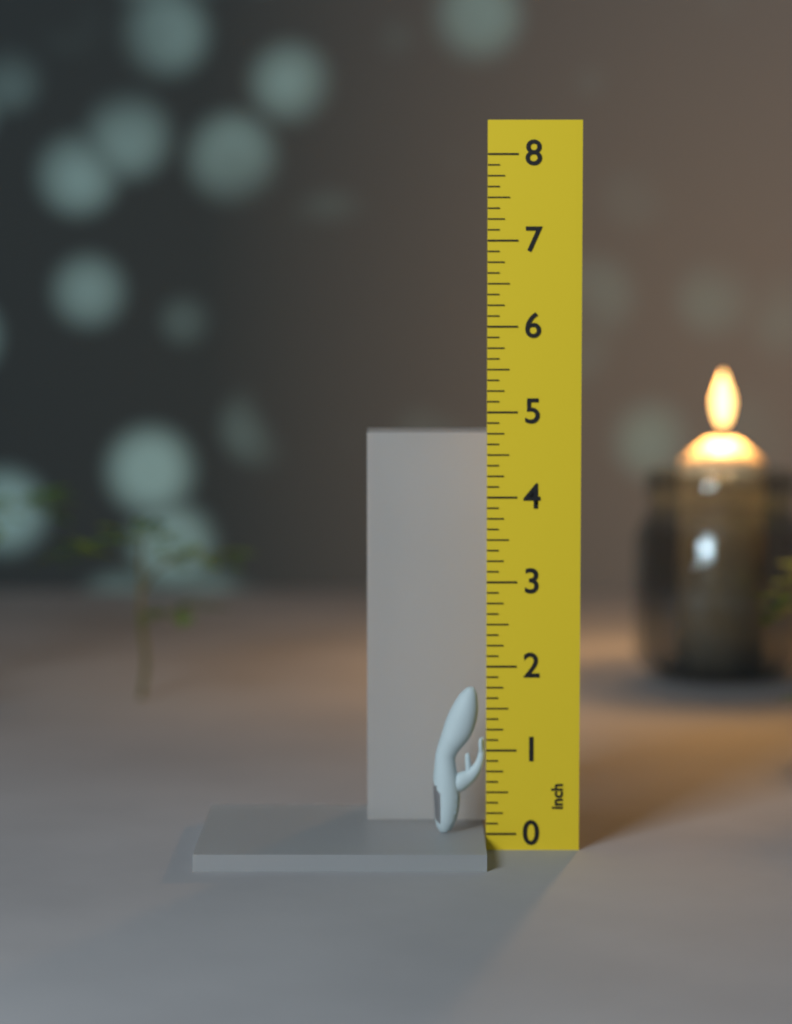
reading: 1.750 inch
